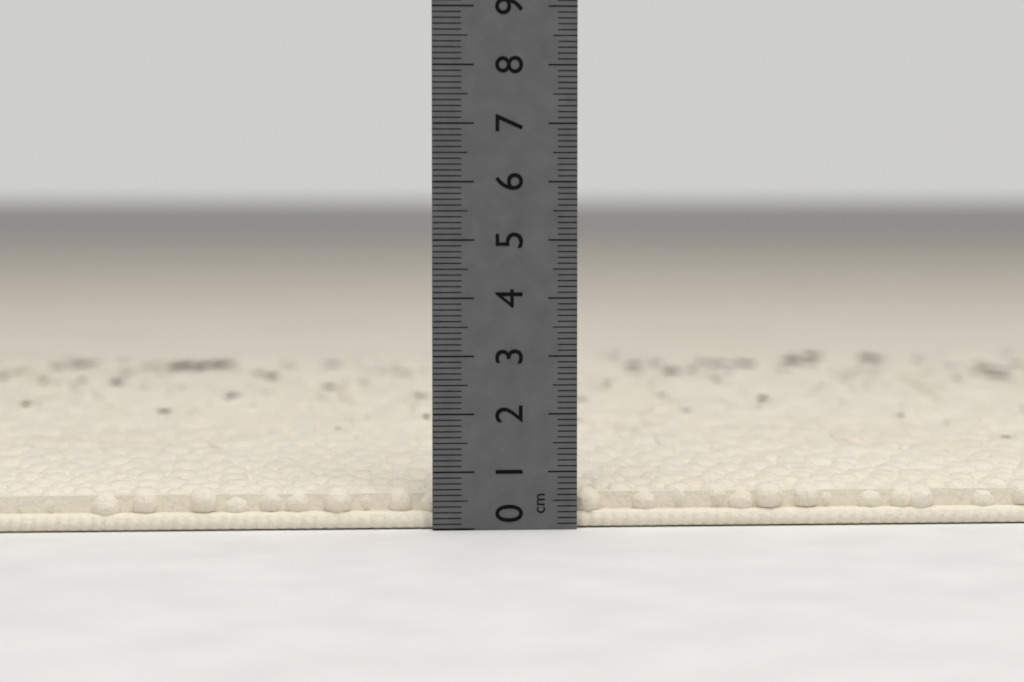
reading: 0.7 cm
